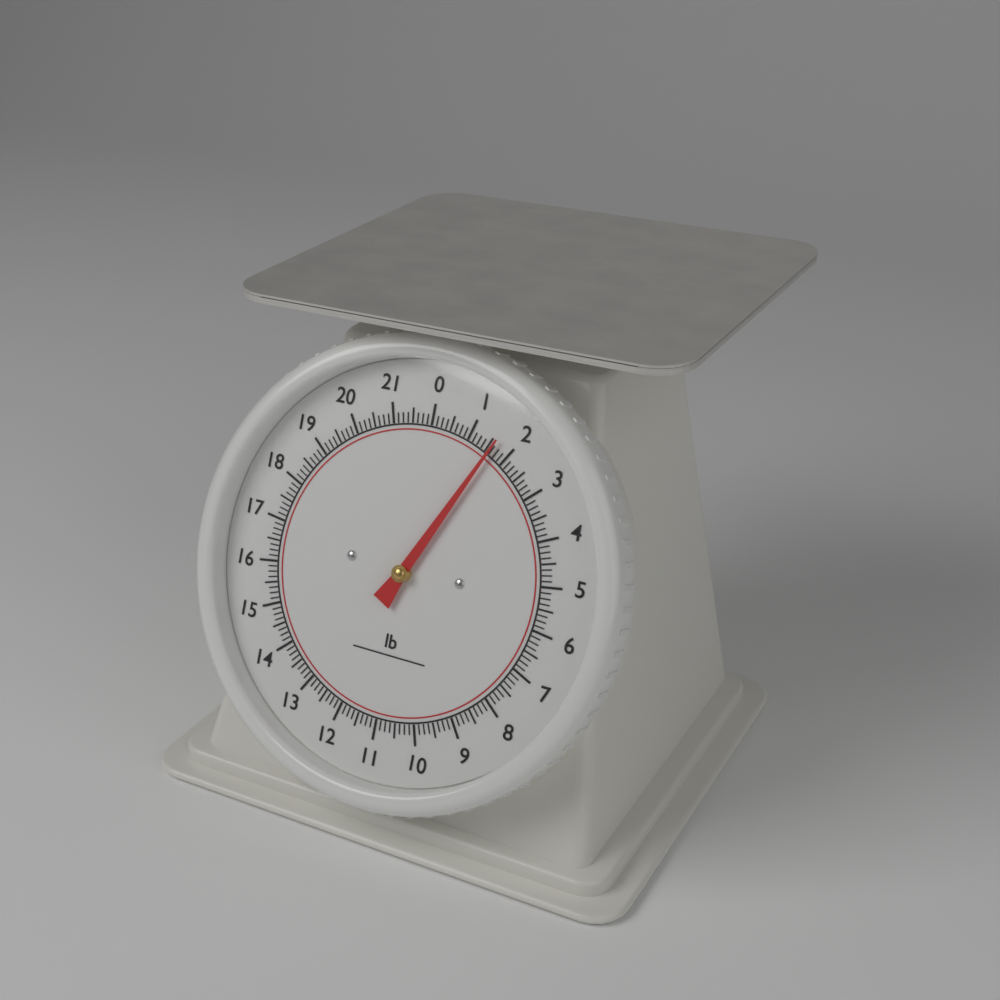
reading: 1.625 lb
